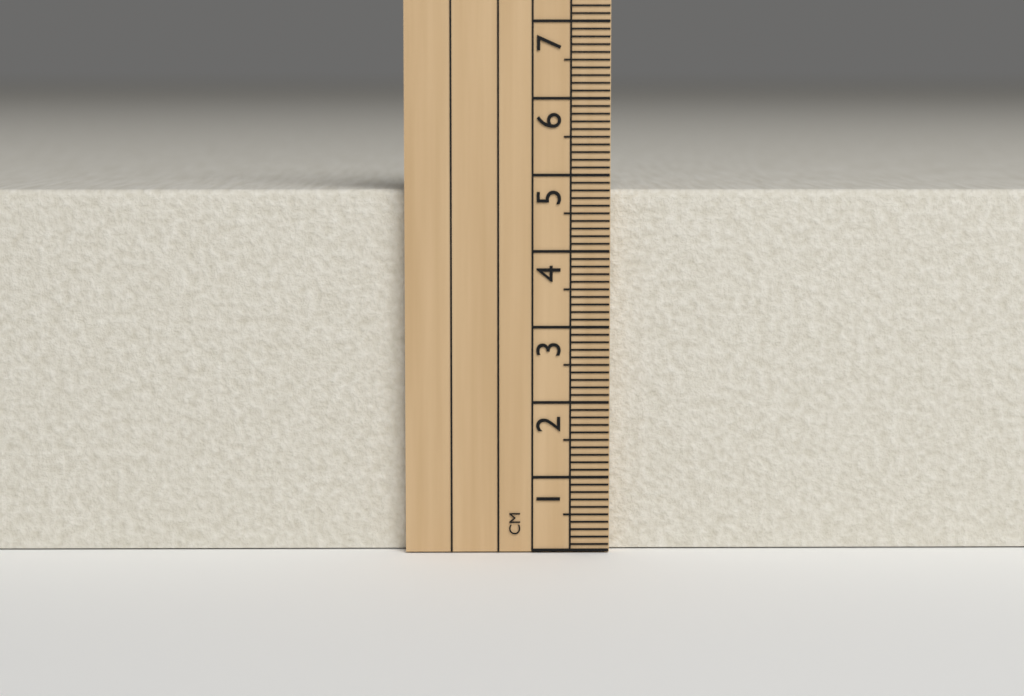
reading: 4.8 cm
